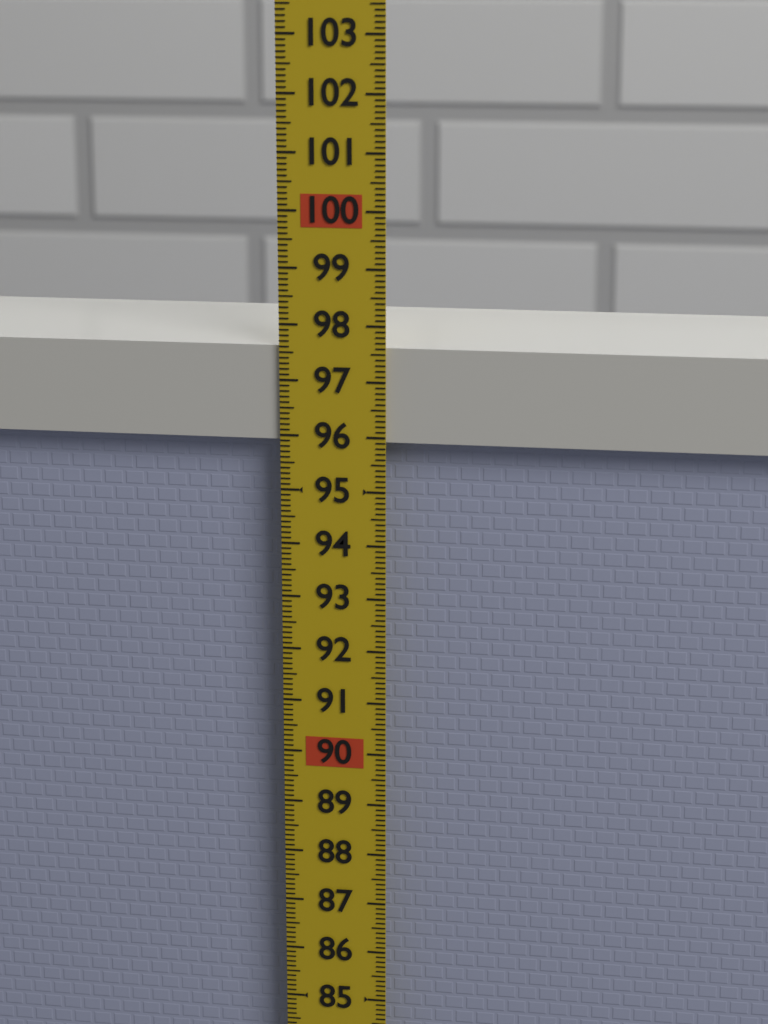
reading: 97.6 (no unit)
